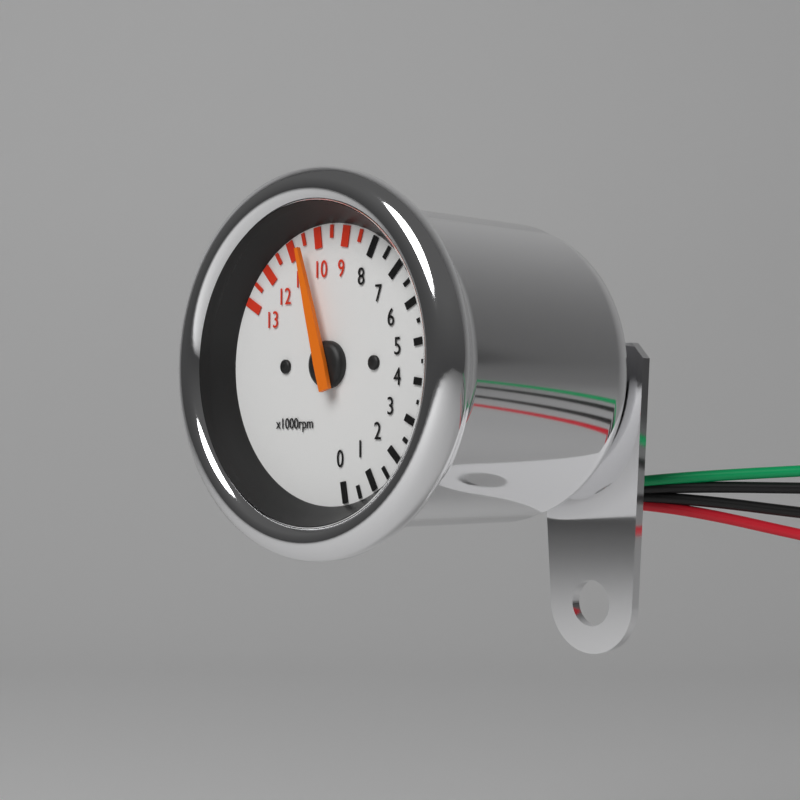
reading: 10500 rpm
